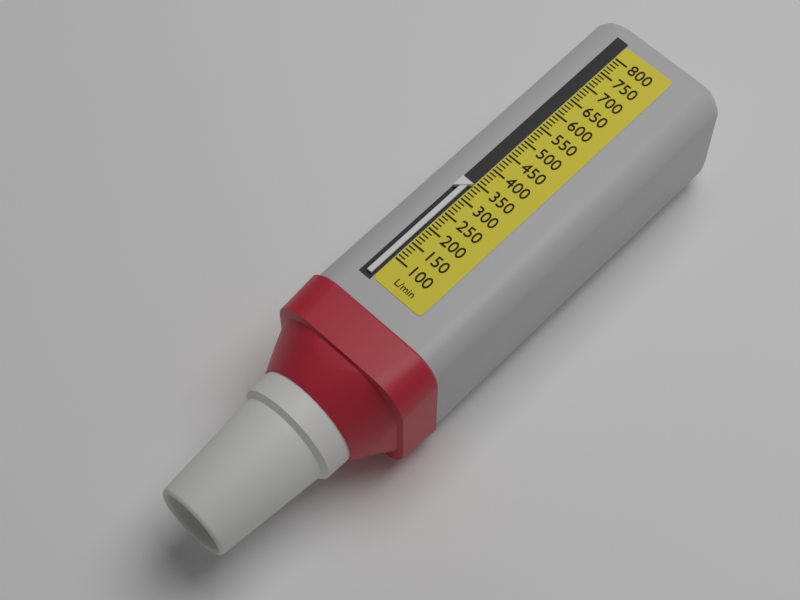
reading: 340 L/min
